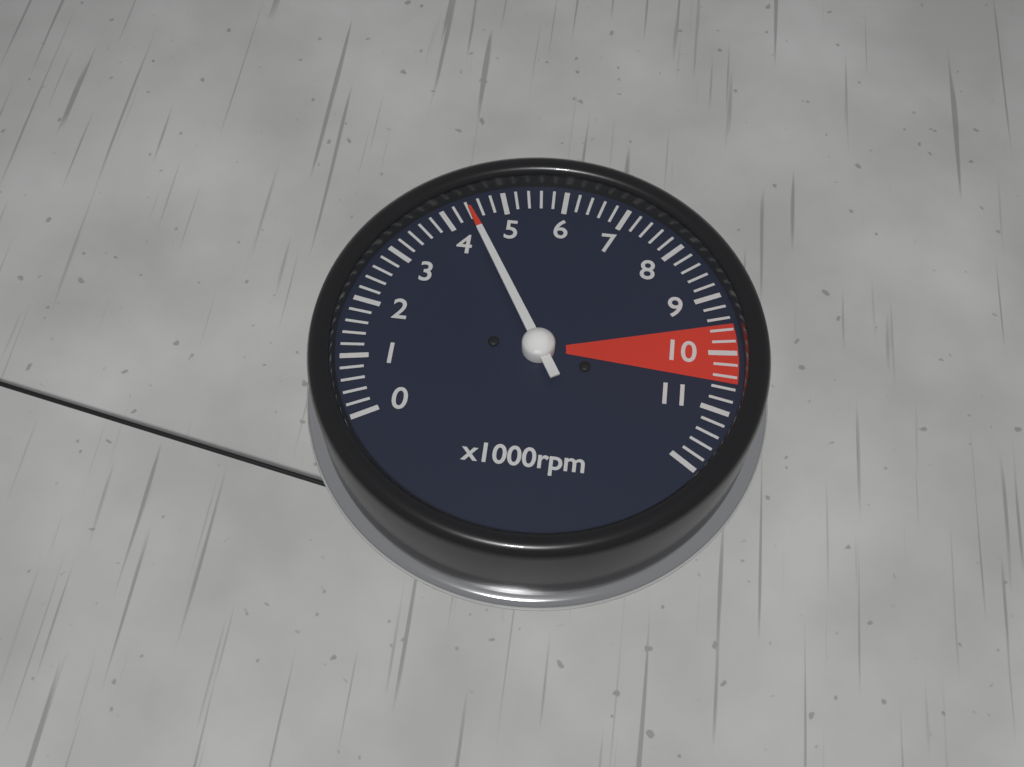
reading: 4400 rpm
